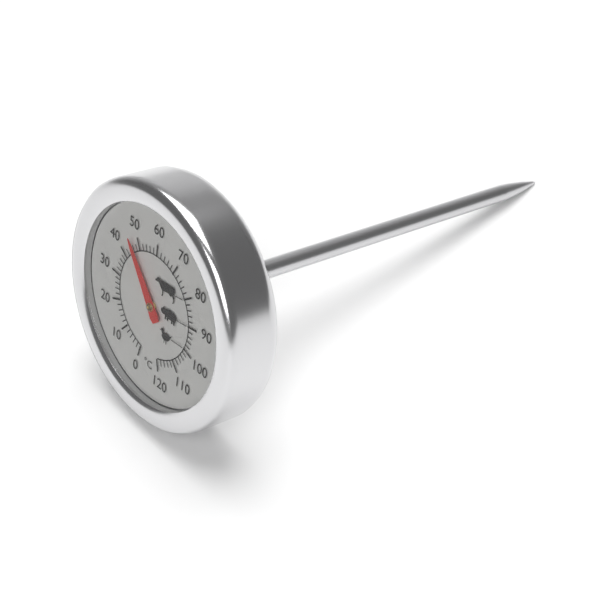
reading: 46 °C
